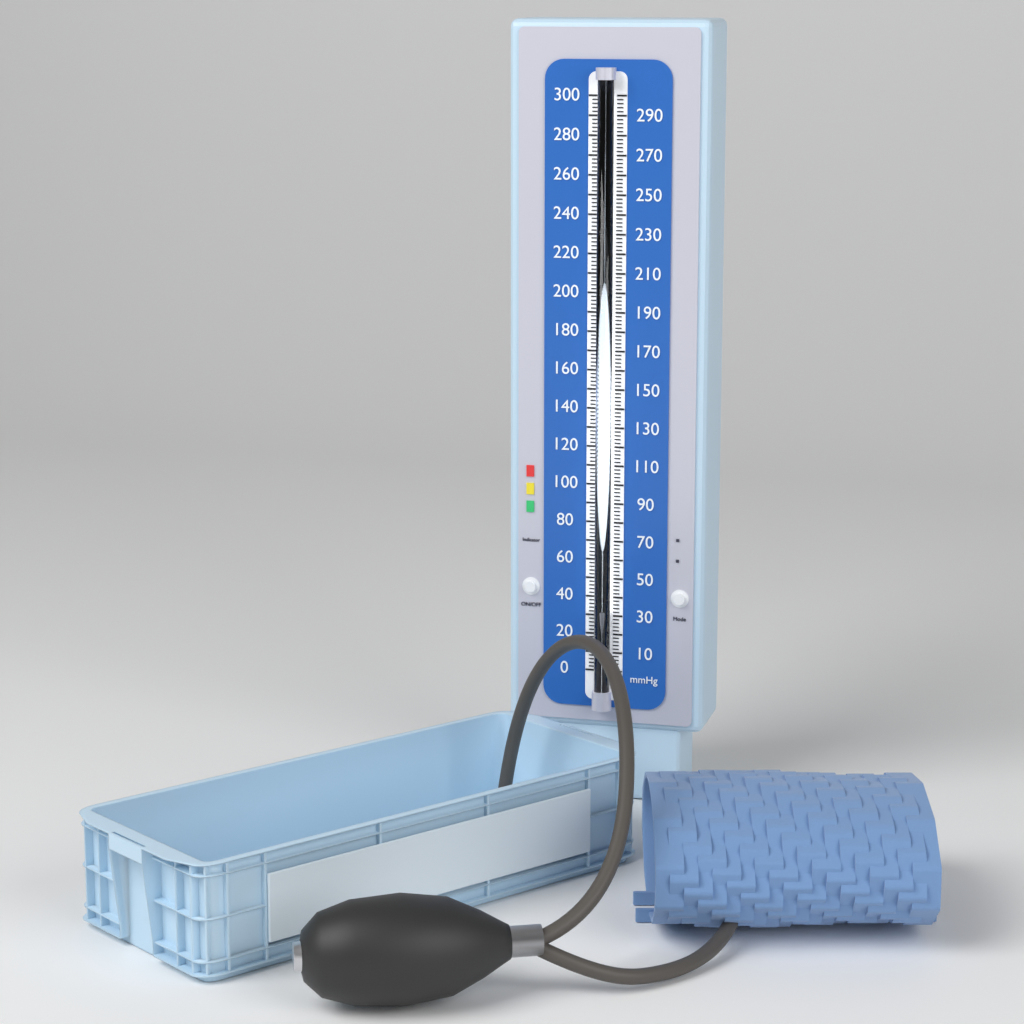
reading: 34 mmHg
